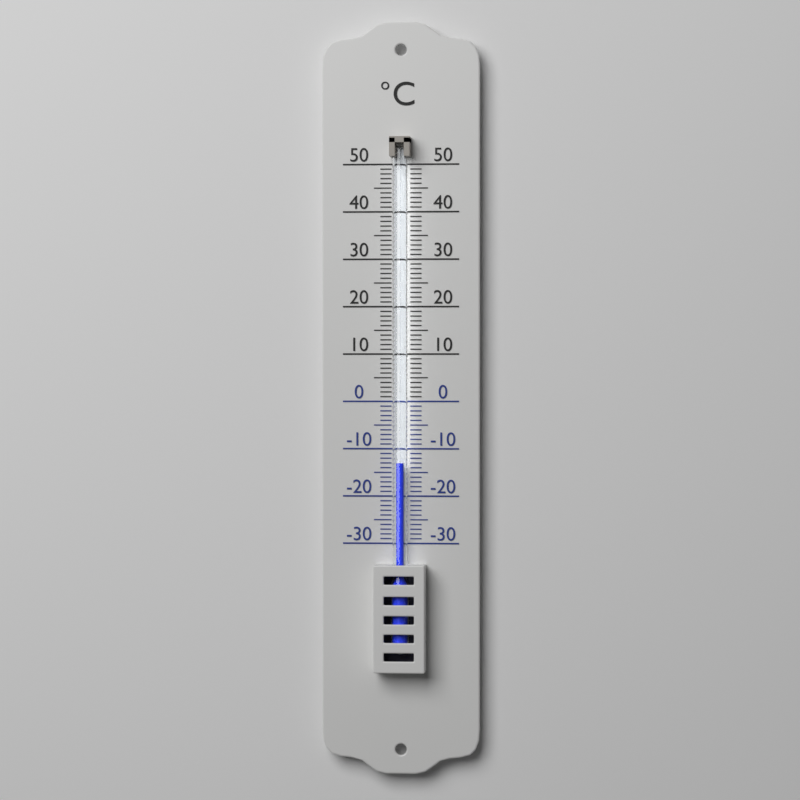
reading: -13 °C
